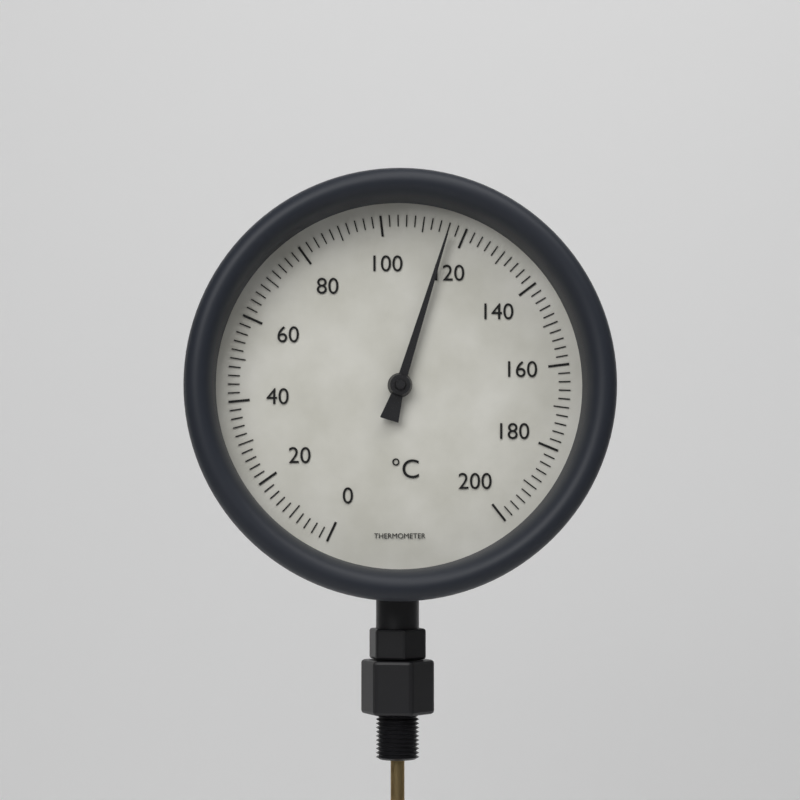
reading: 116 °C
